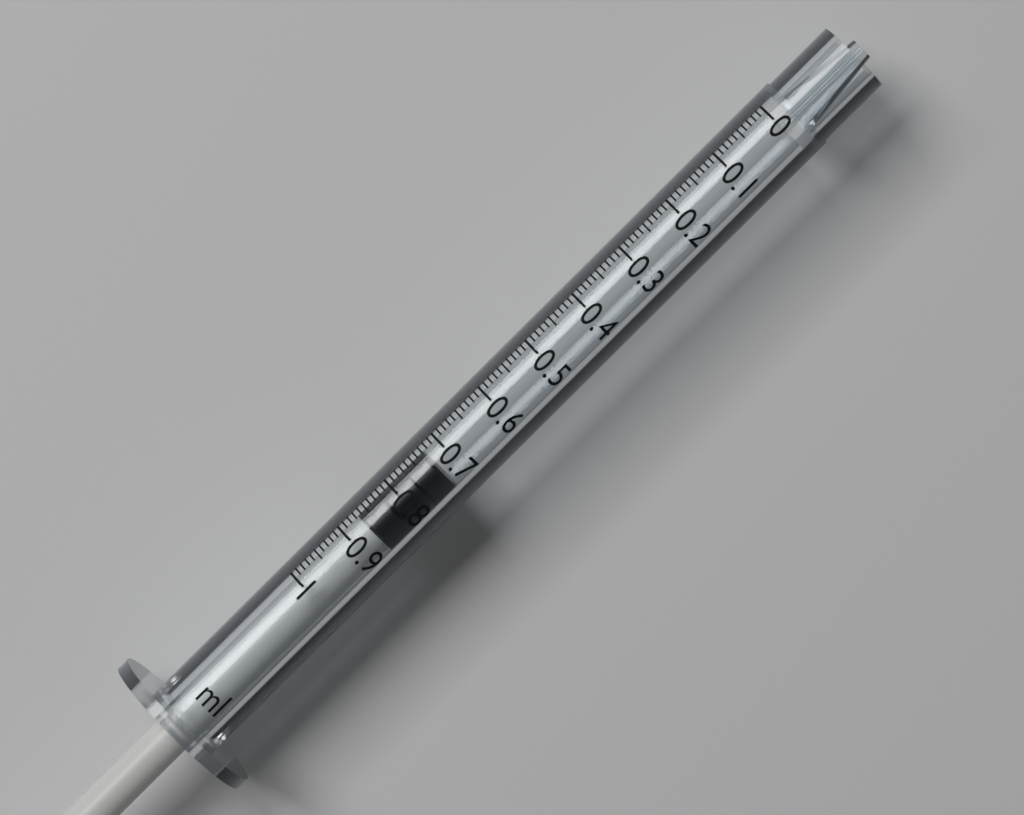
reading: 0.73 ml
